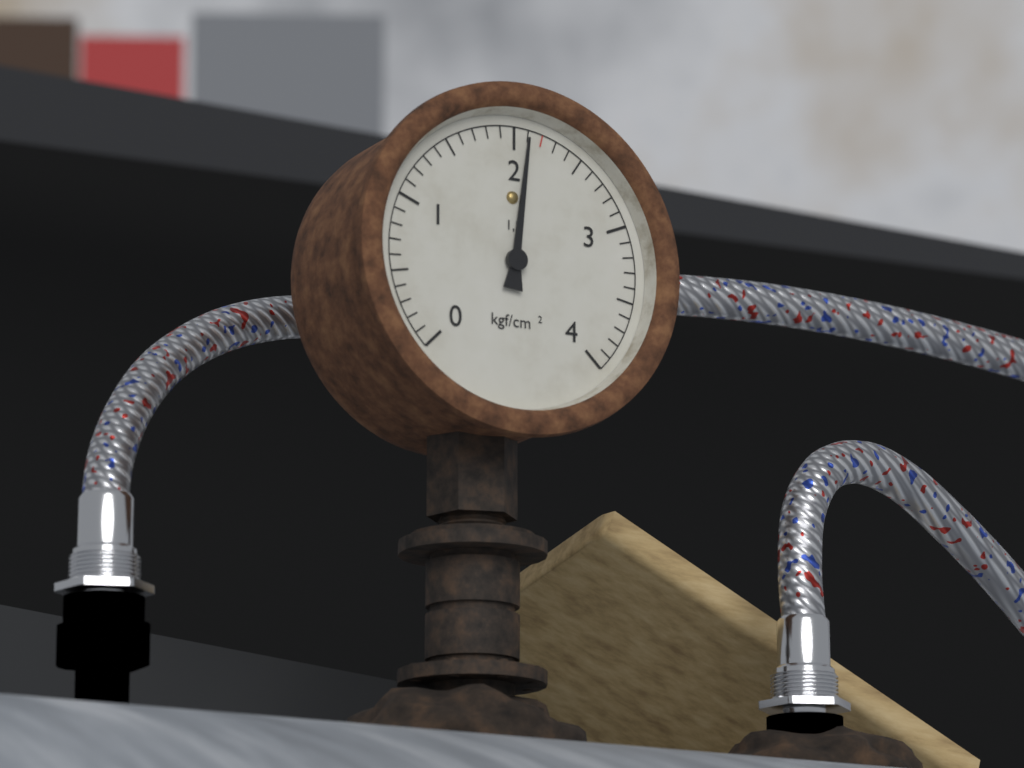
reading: 2.1 kgf/cm²
